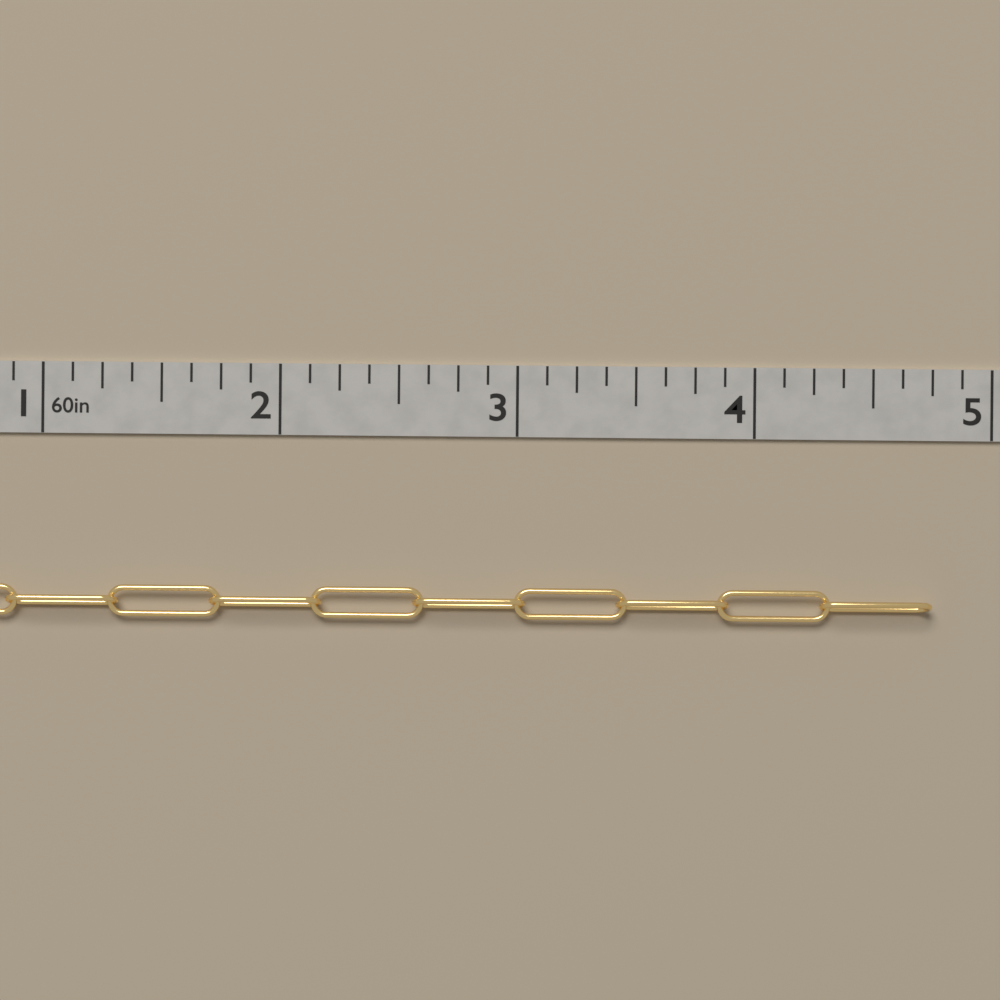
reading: 4.750 in
